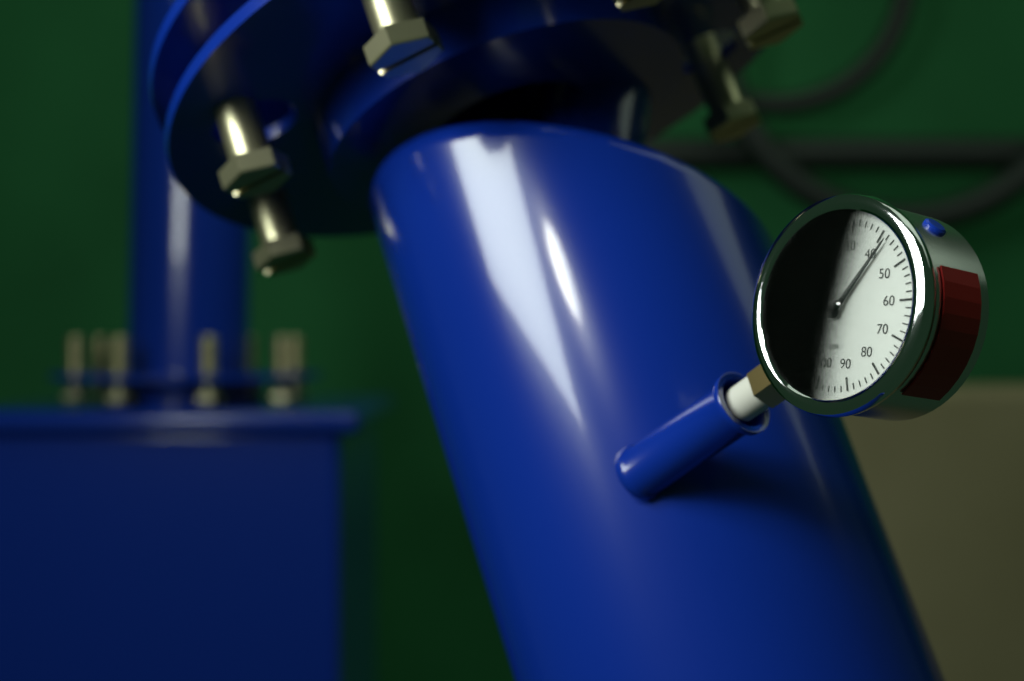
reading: 42 psi
